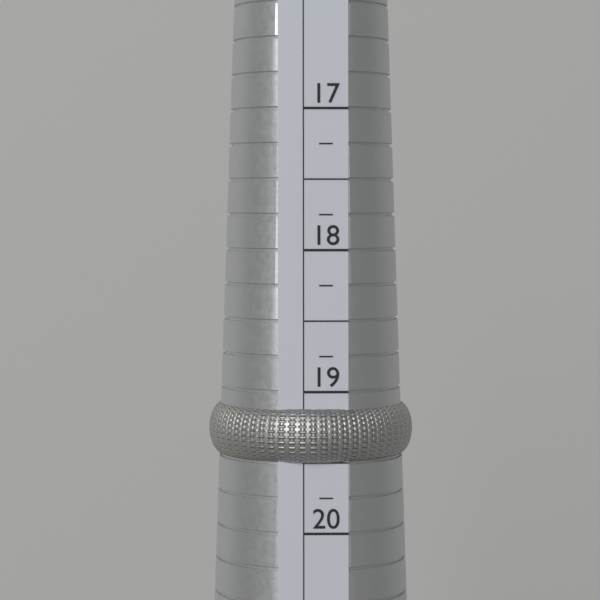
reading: 19.50 (no unit)
